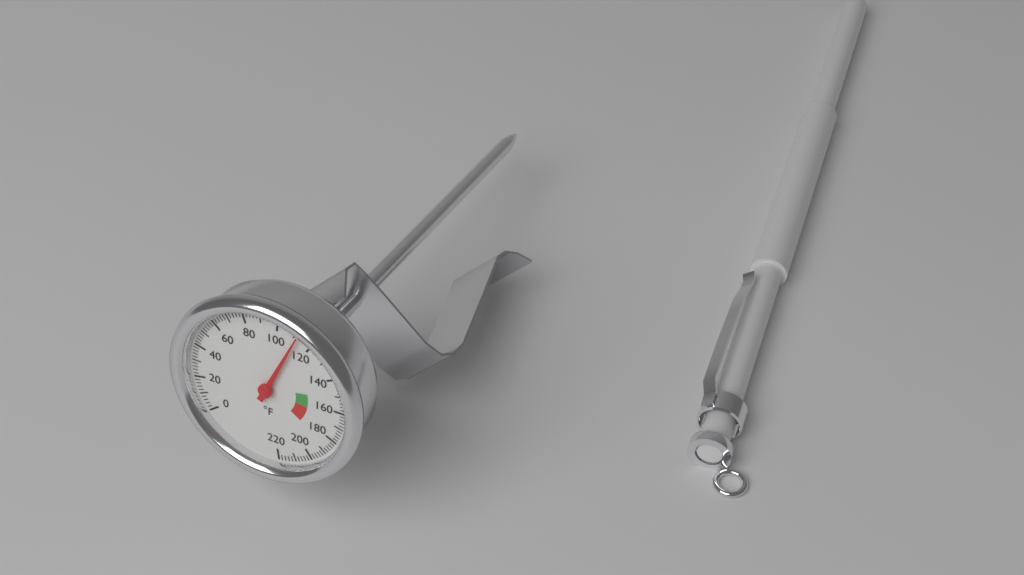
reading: 112 °F
